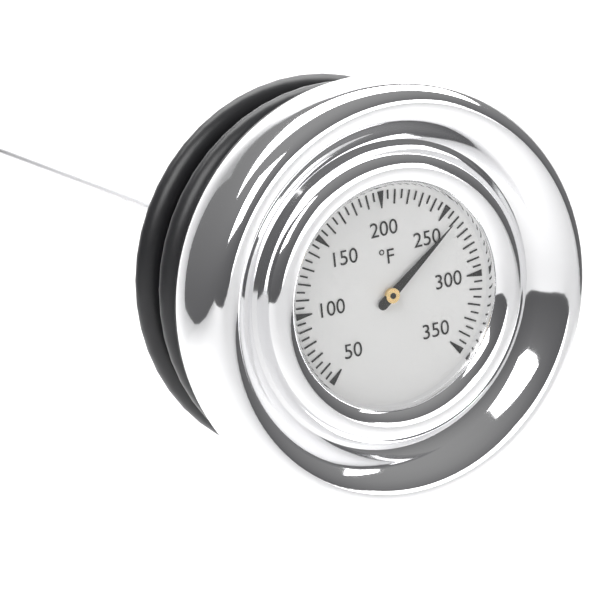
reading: 260 °F
